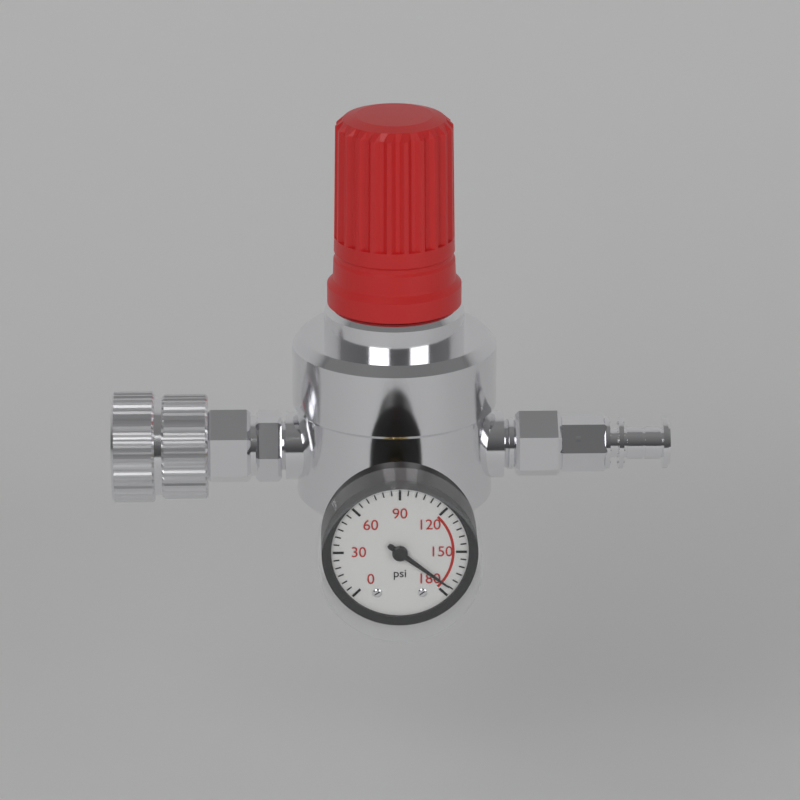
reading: 175 psi
